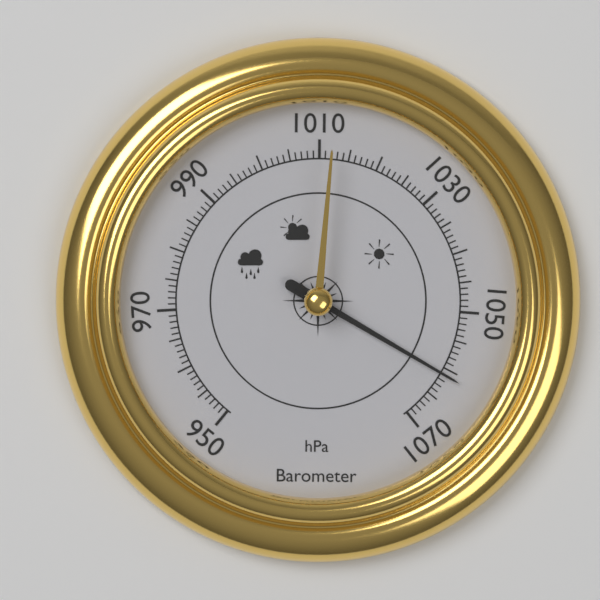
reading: 1061 hPa
